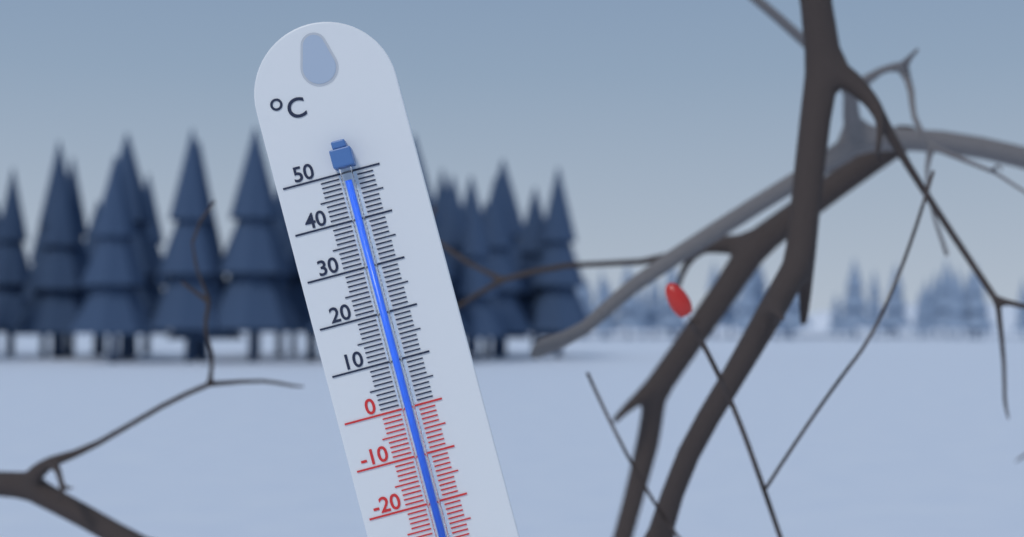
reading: 48 °C
